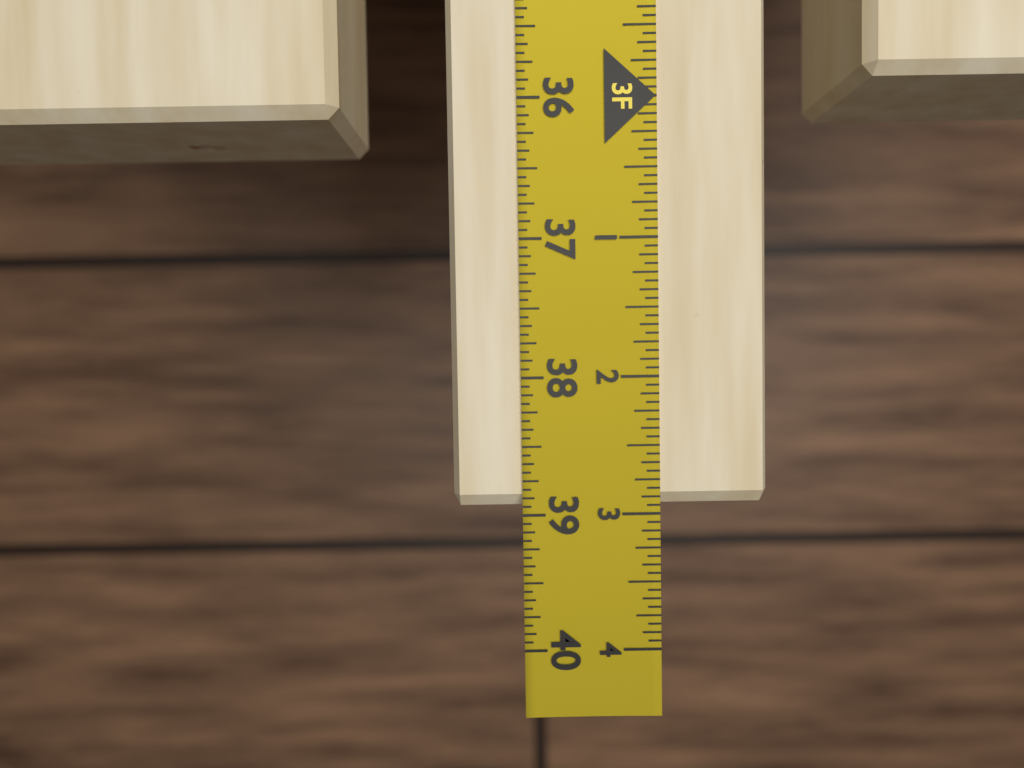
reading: 38.9375 in
